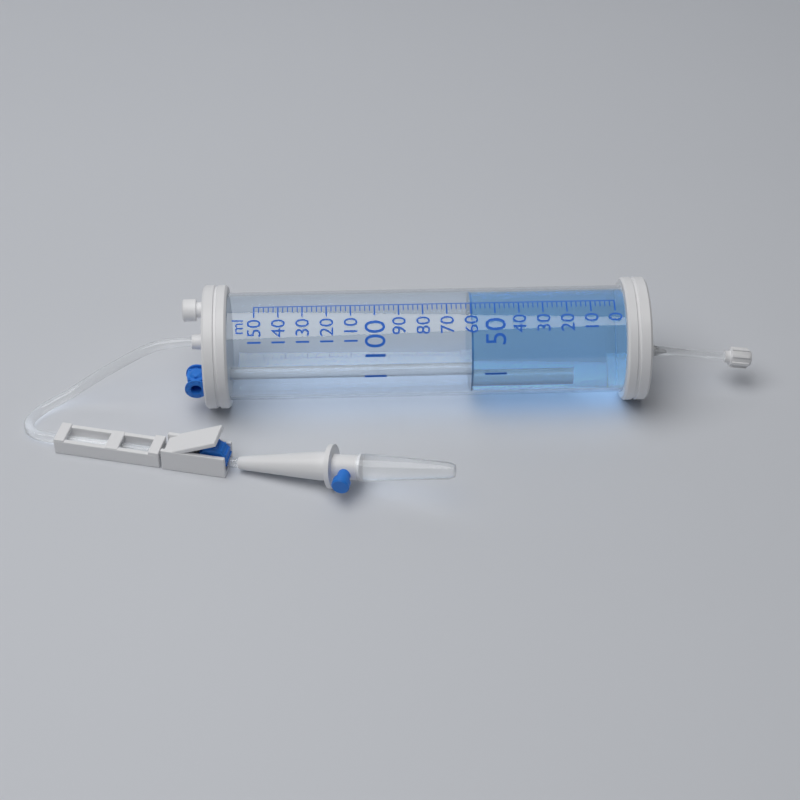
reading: 60 ml
